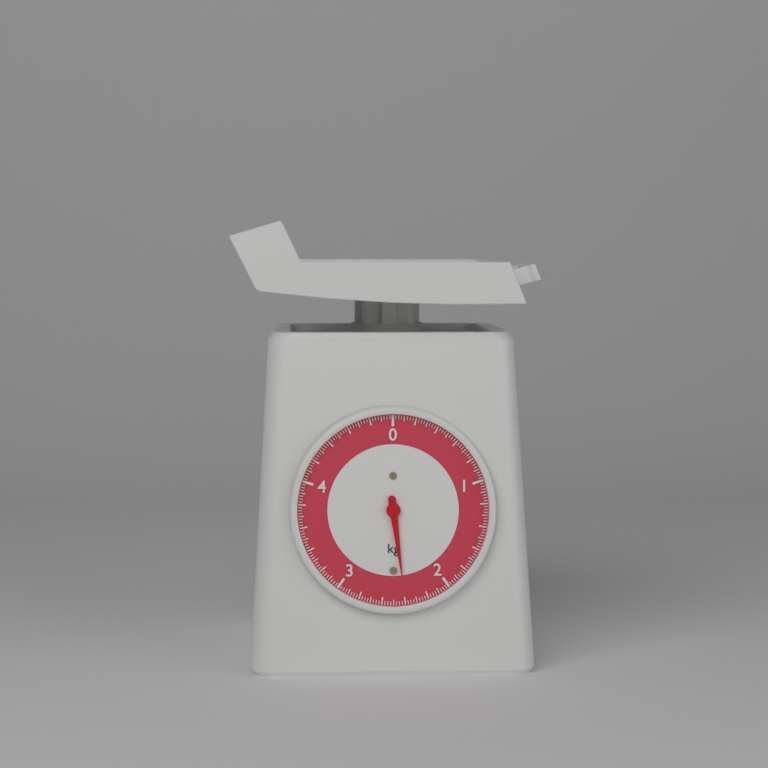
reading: 2.400 kg
